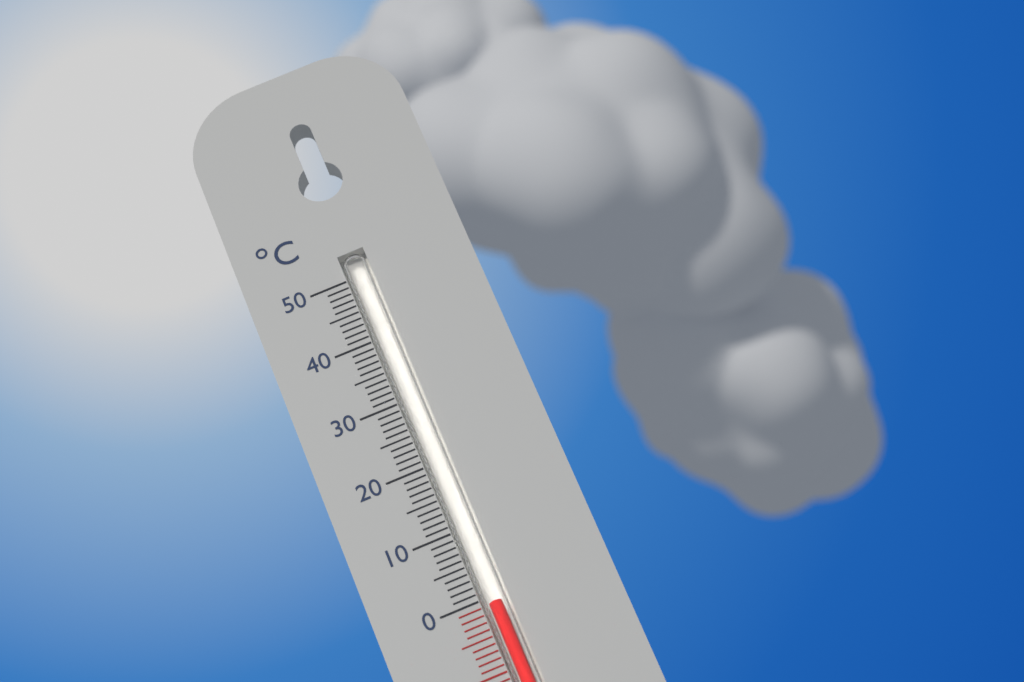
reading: -1 °C
